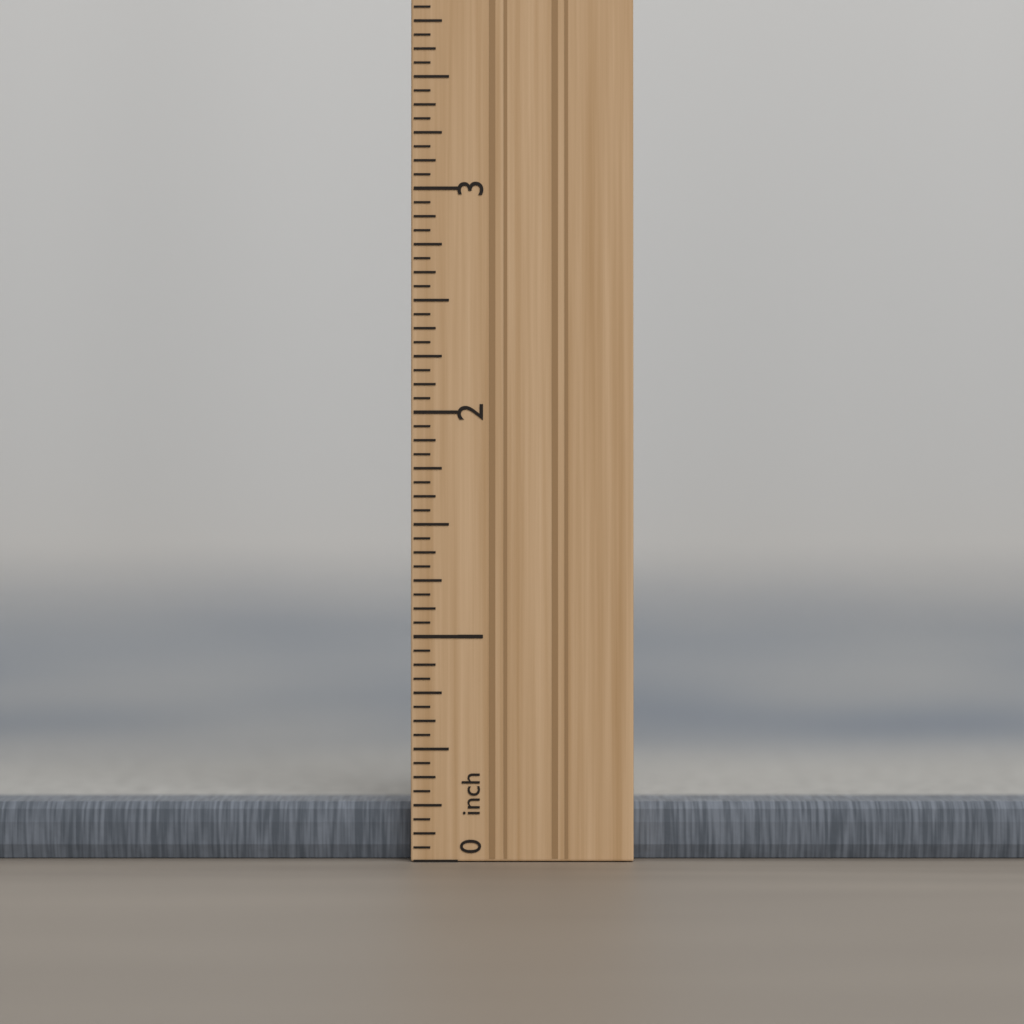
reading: 0.2500 in
